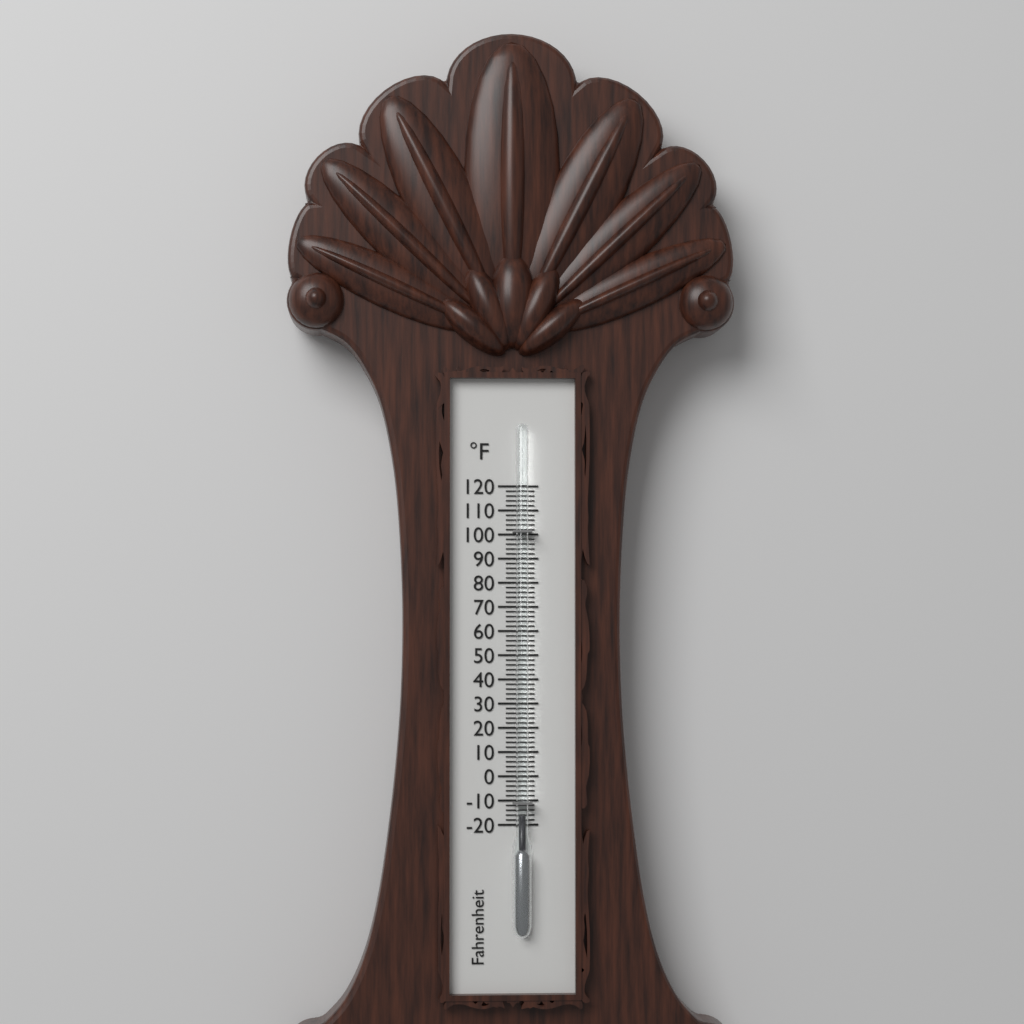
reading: -16 °F
